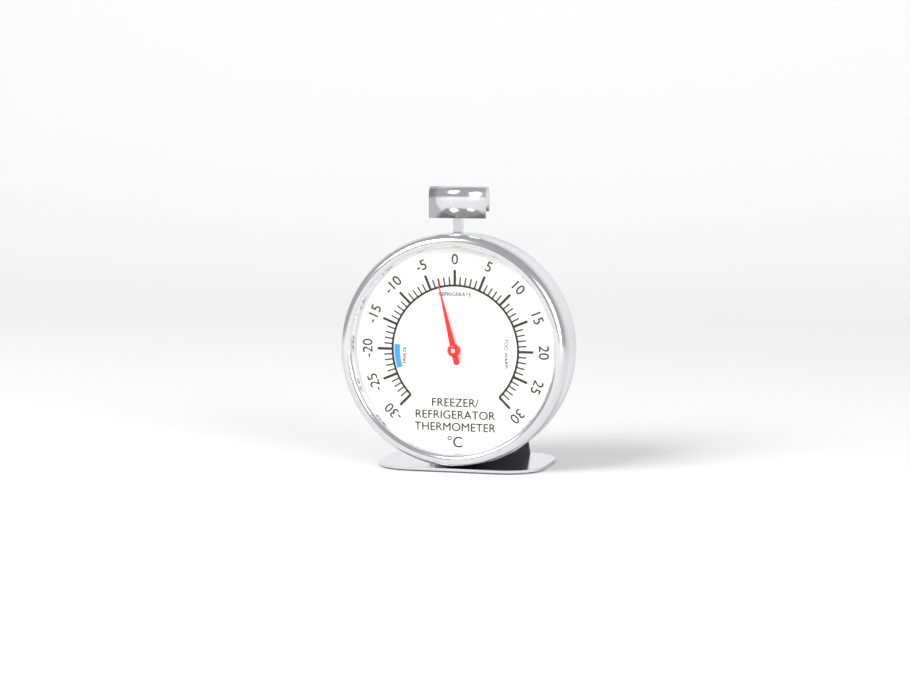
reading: -3 °C
